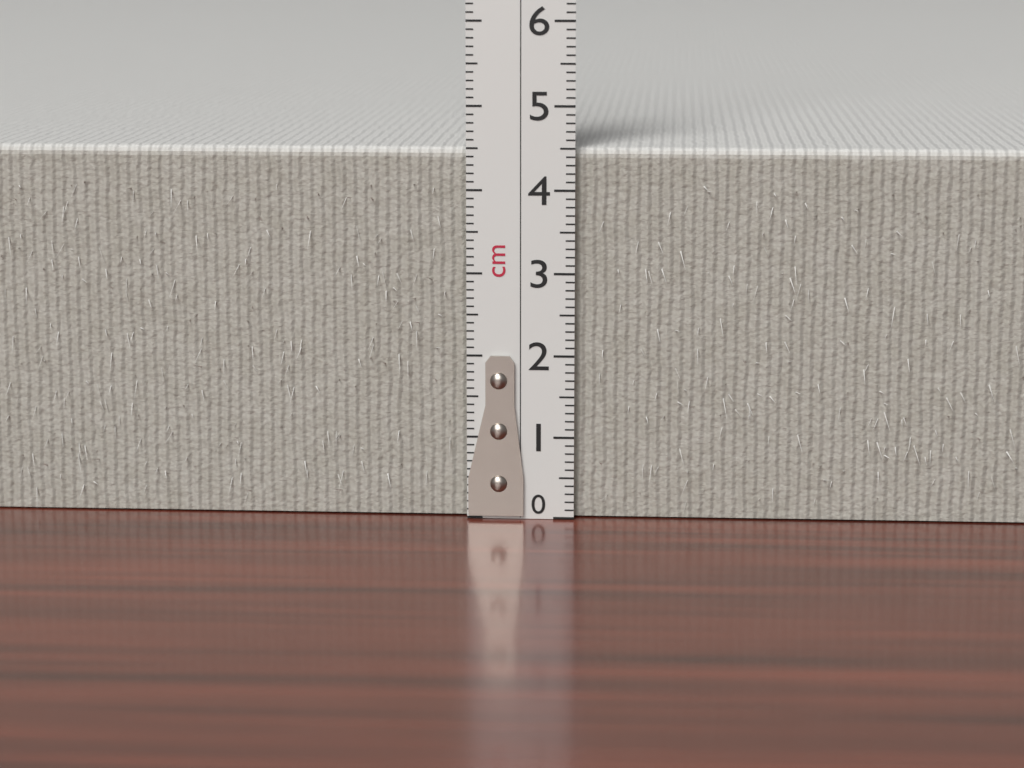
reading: 4.5 cm
